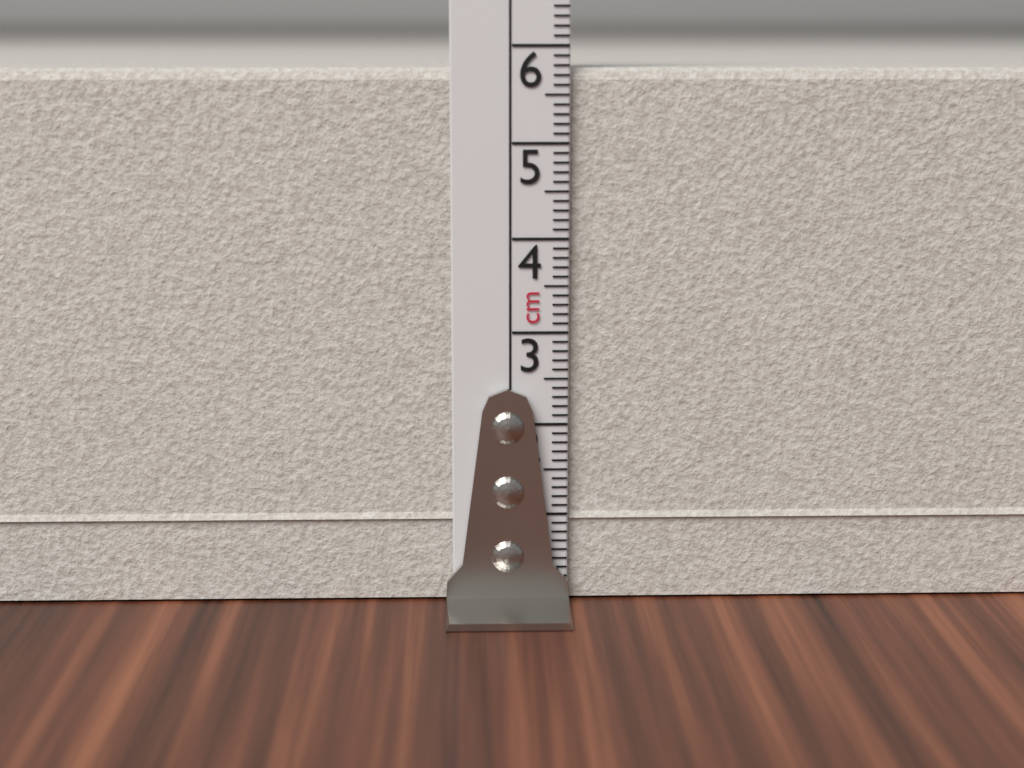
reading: 5.8 cm
